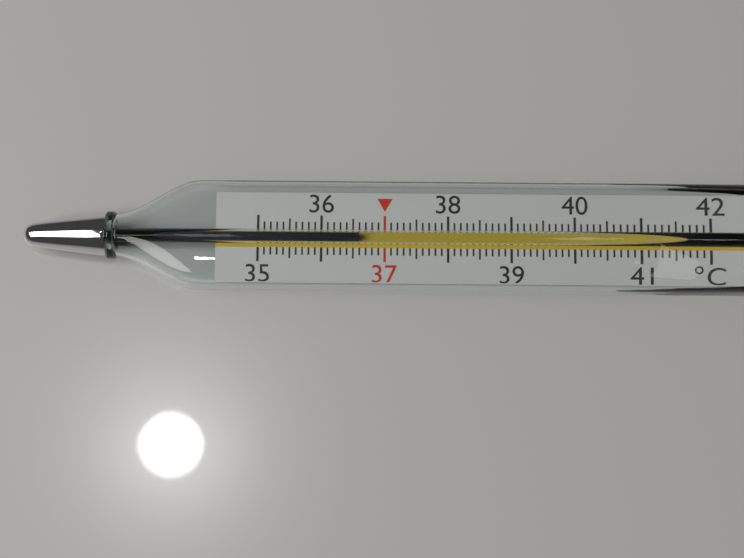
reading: 36.6 °C
